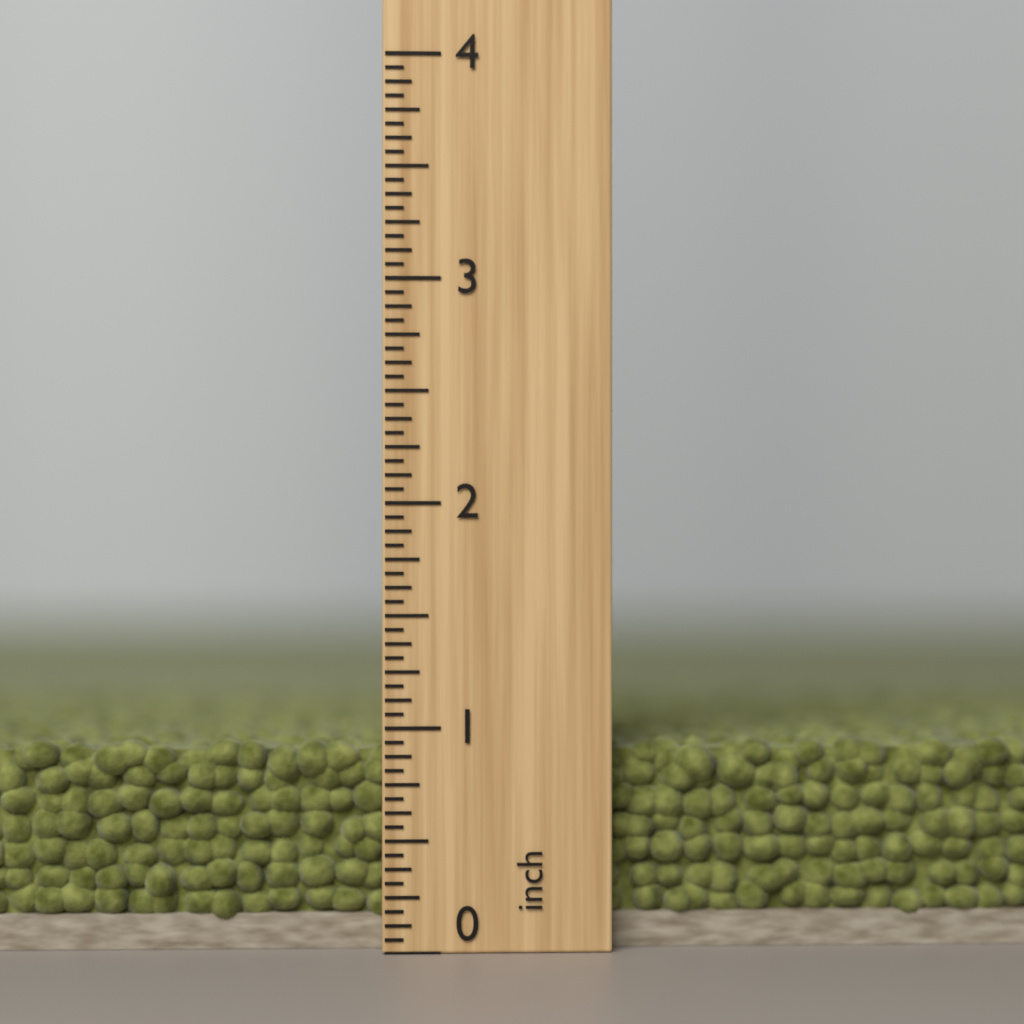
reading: 0.9375 inch
